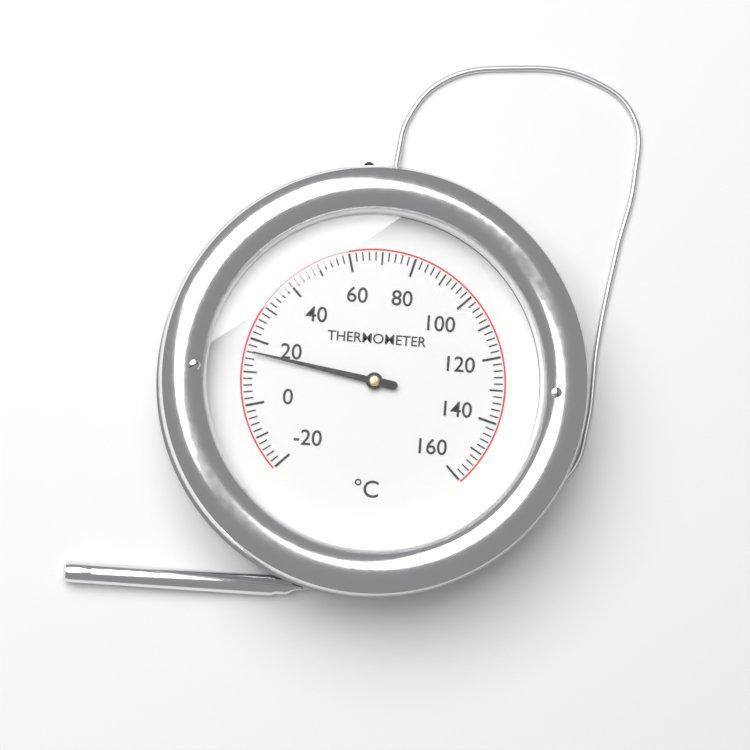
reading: 16 °C
